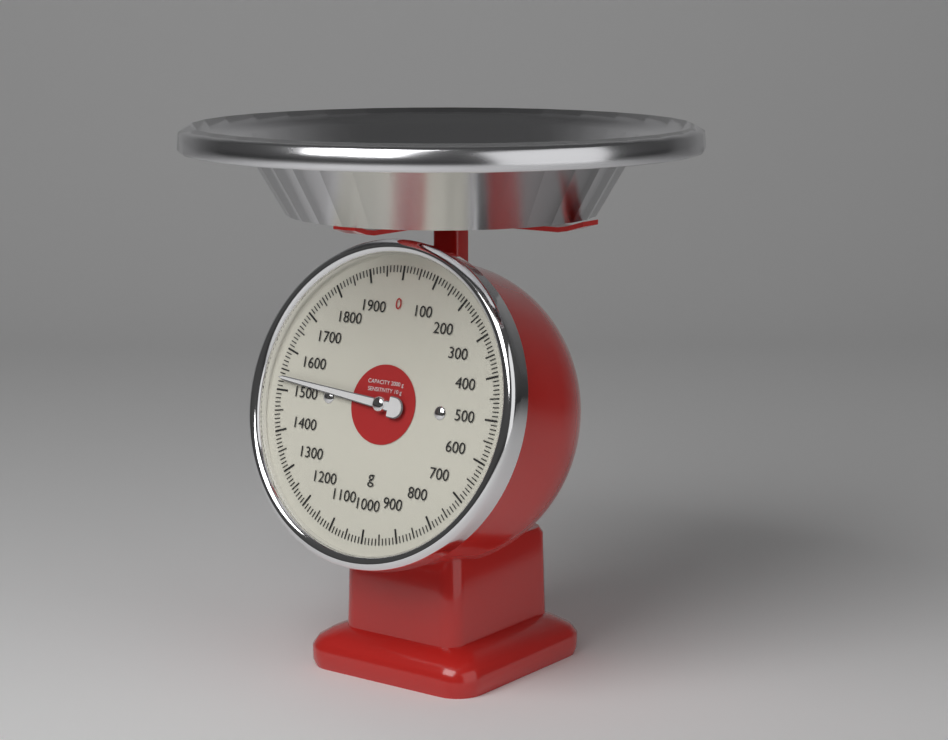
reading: 1530 g
